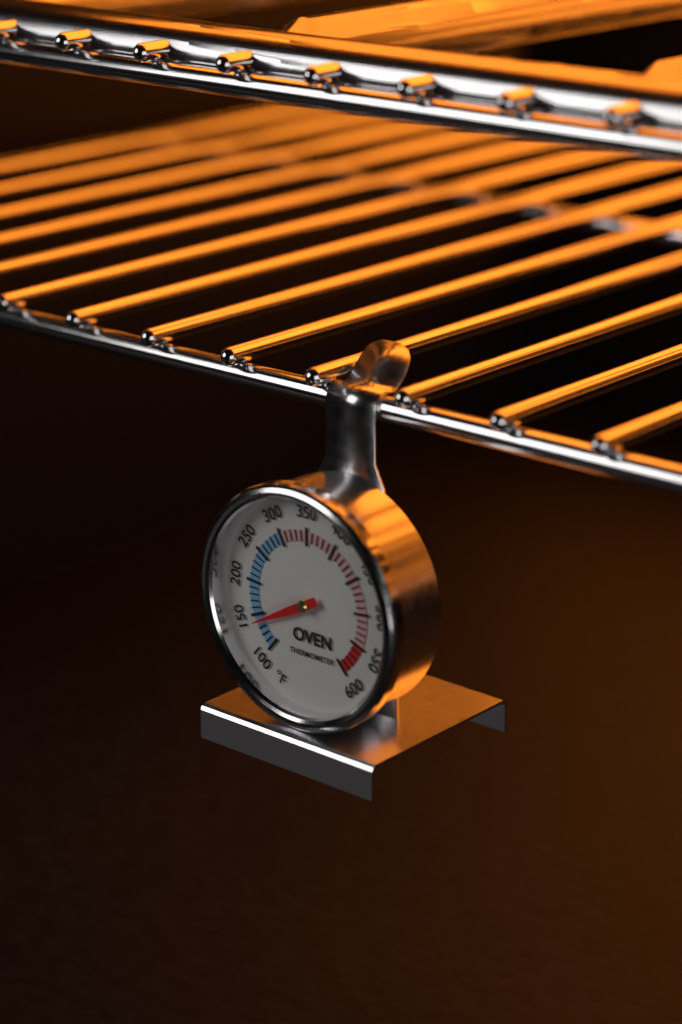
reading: 140 °F
